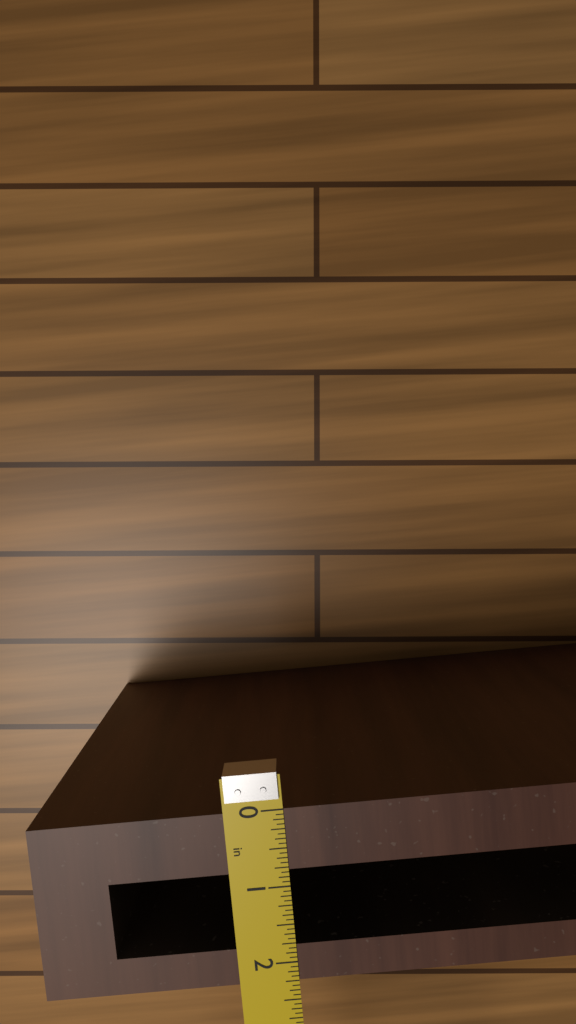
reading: 2.2500 in
